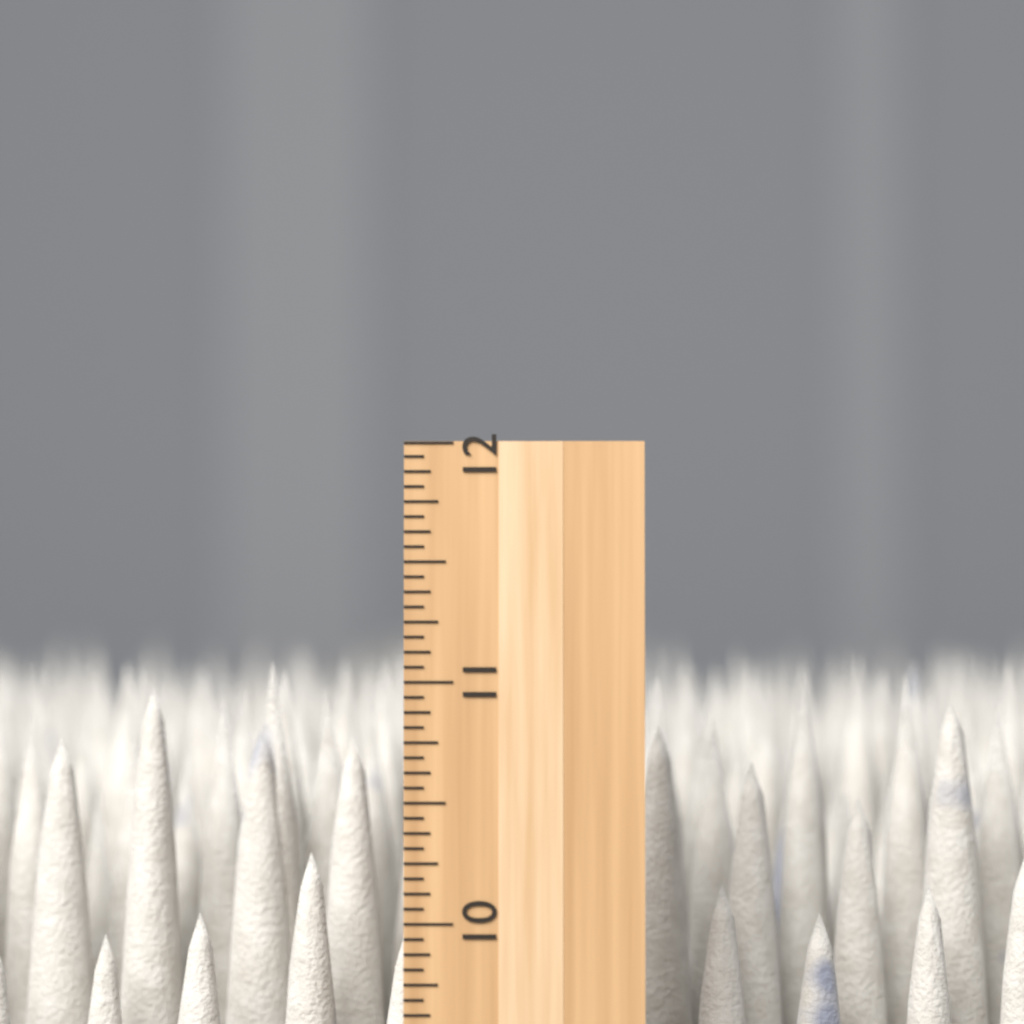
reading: 11.0625 inch
